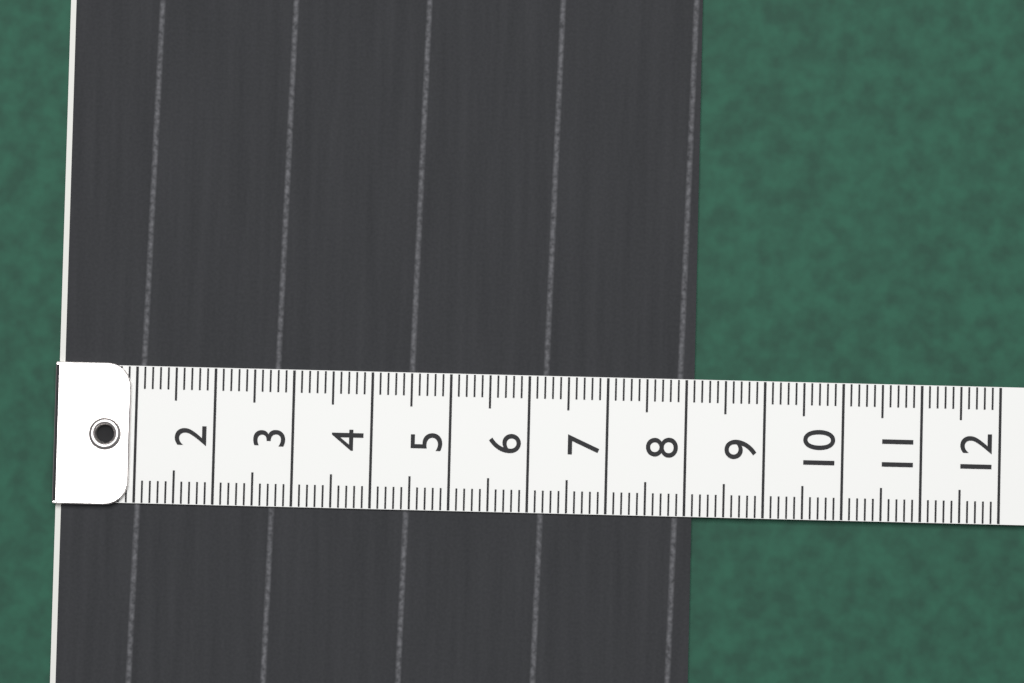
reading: 8.1 (no unit)
